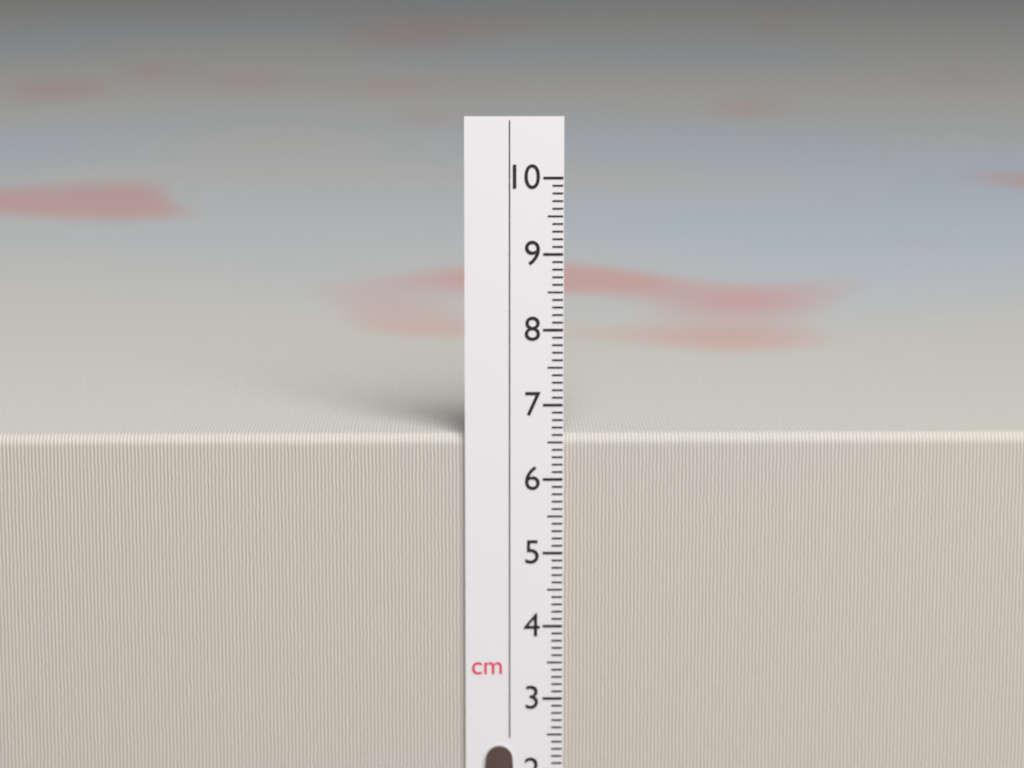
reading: 6.6 cm
